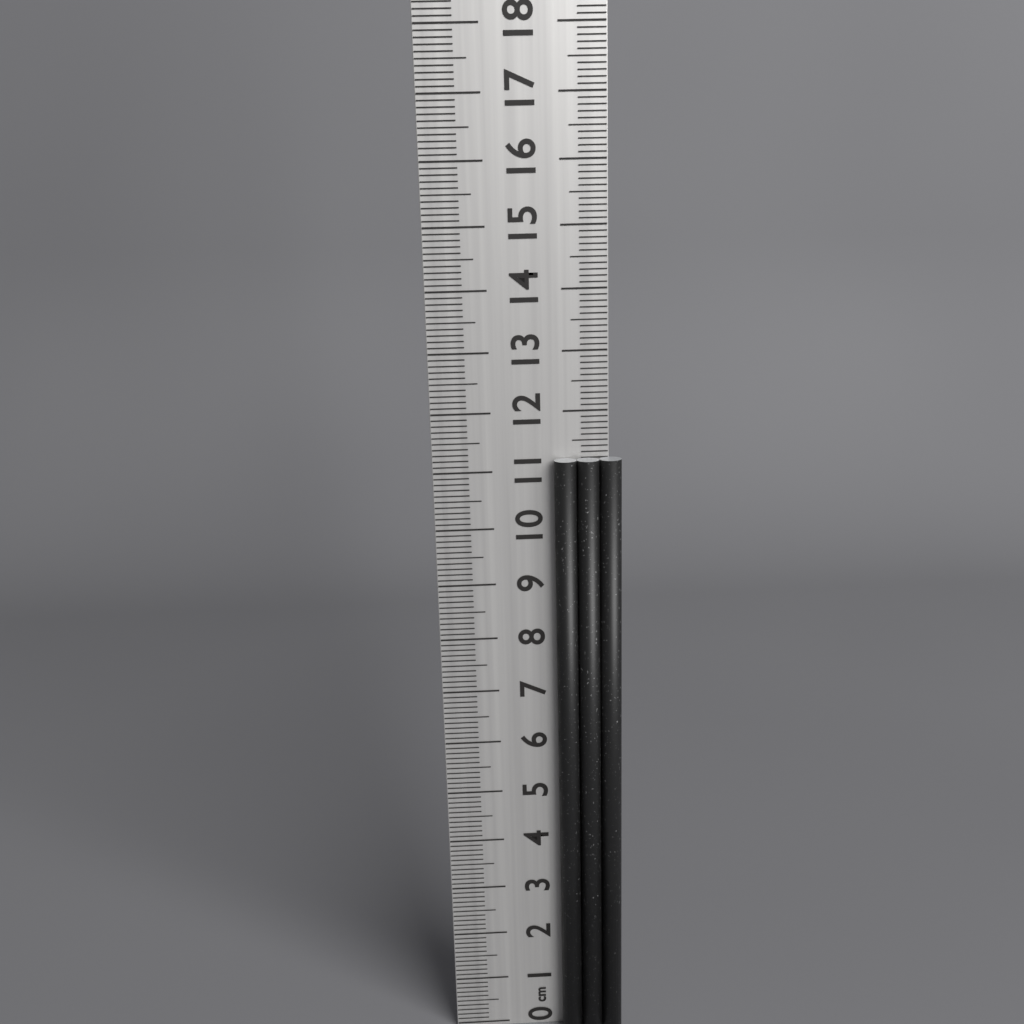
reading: 11.2 cm
